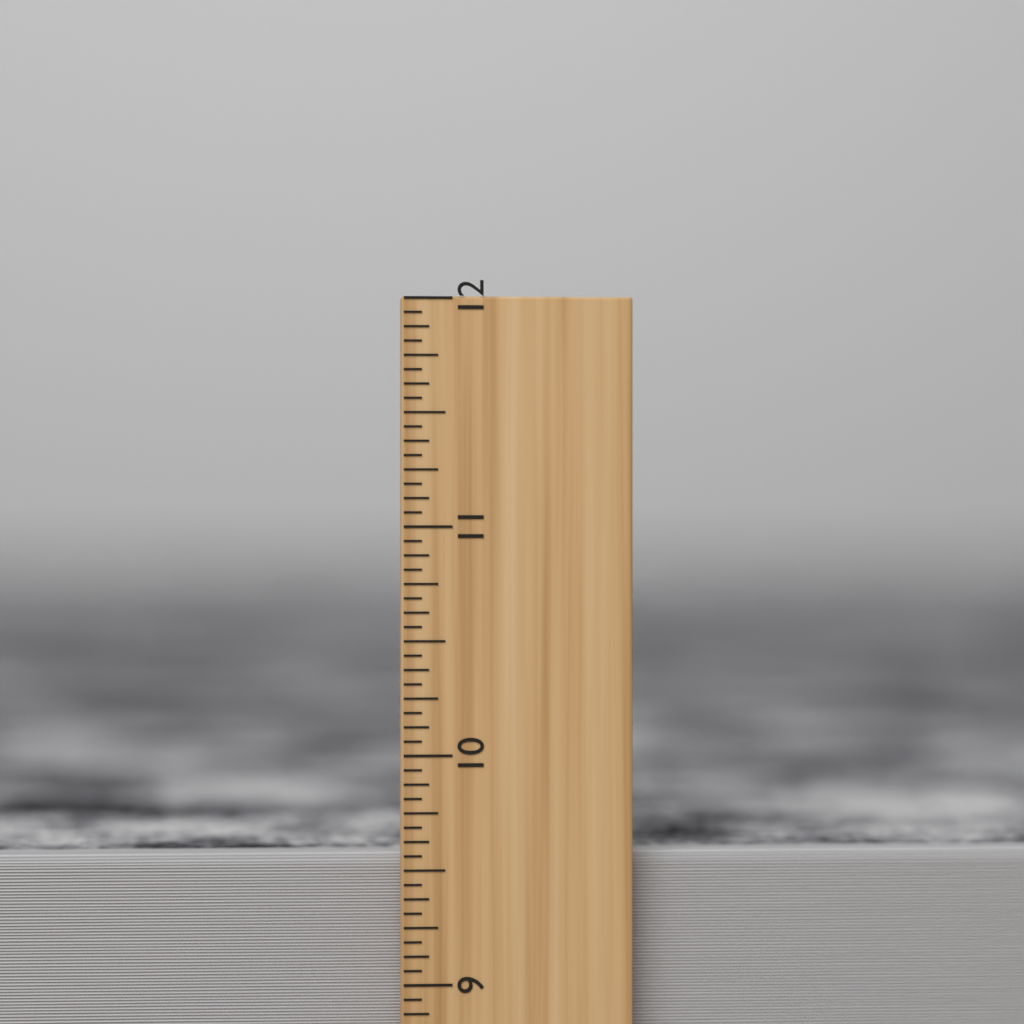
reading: 9.5625 inch
